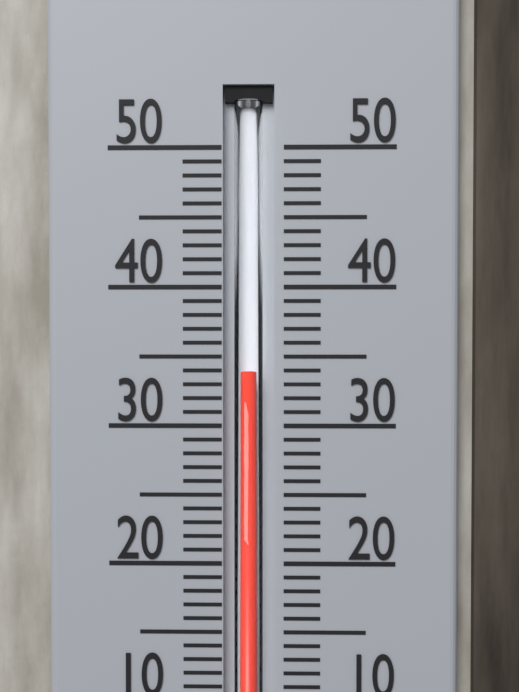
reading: 34 °C
